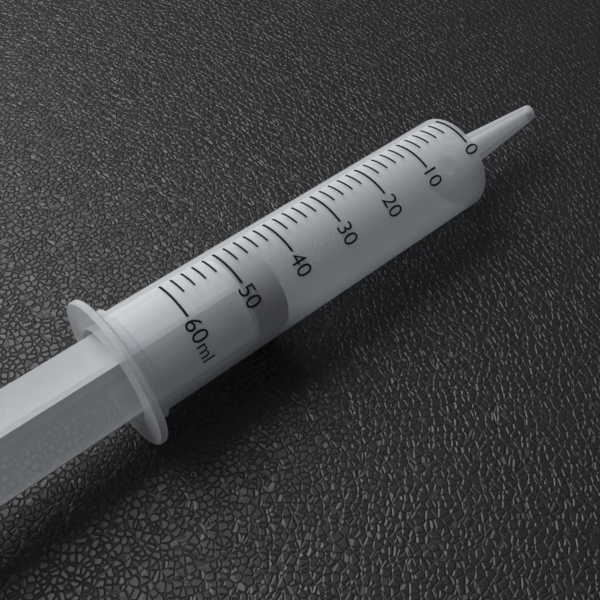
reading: 44 ml
